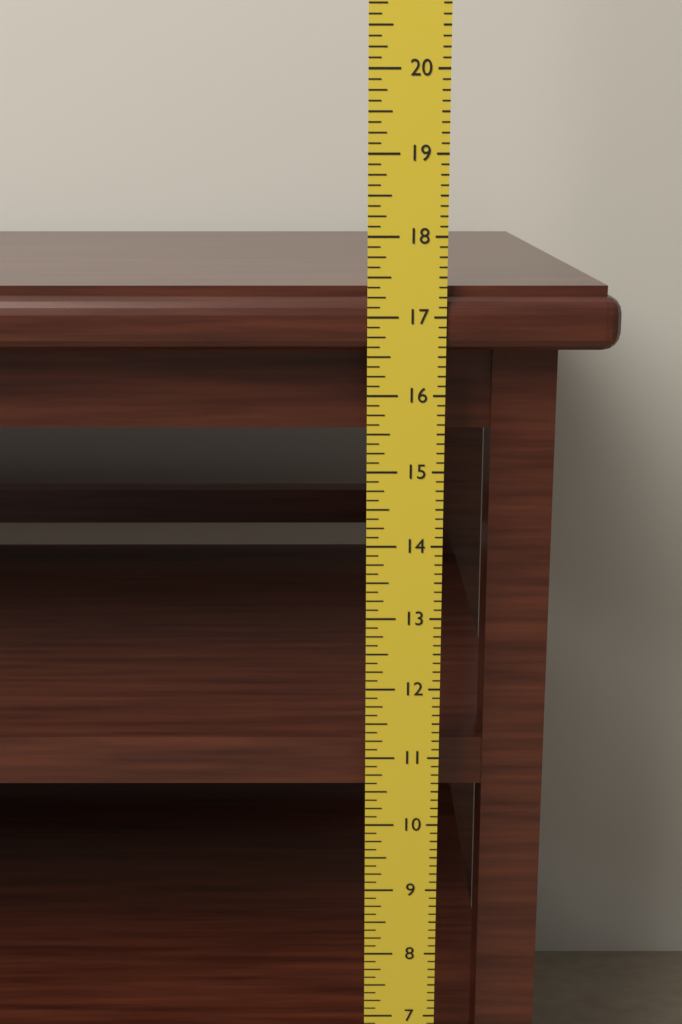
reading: 17.375 in
